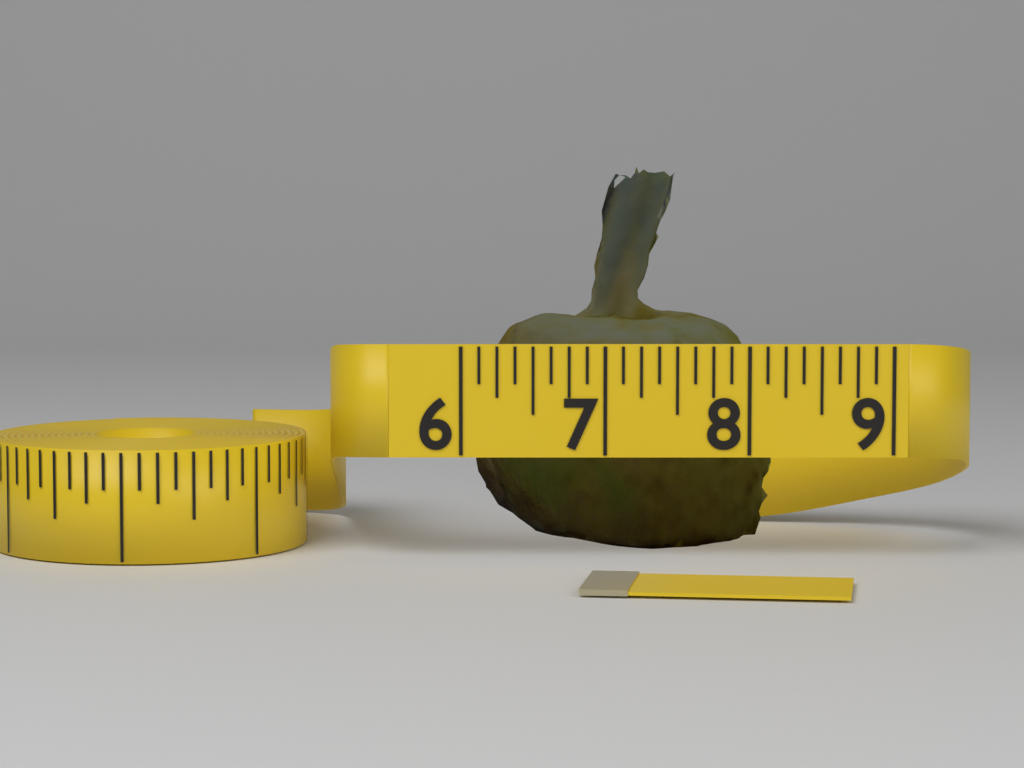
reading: 8.250 (no unit)
